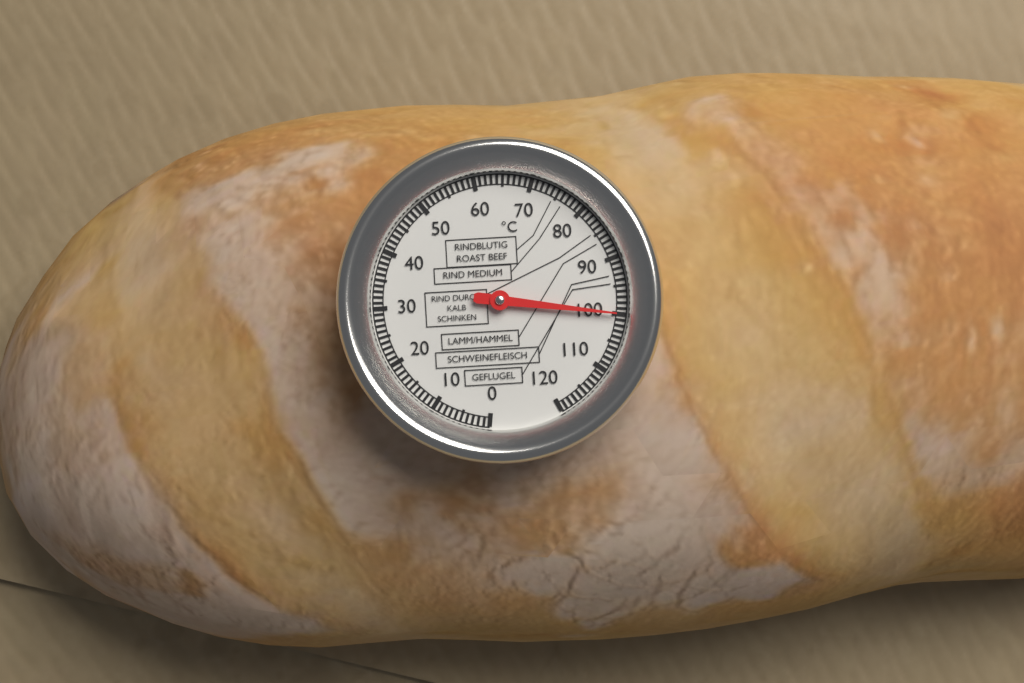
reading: 100 °C
